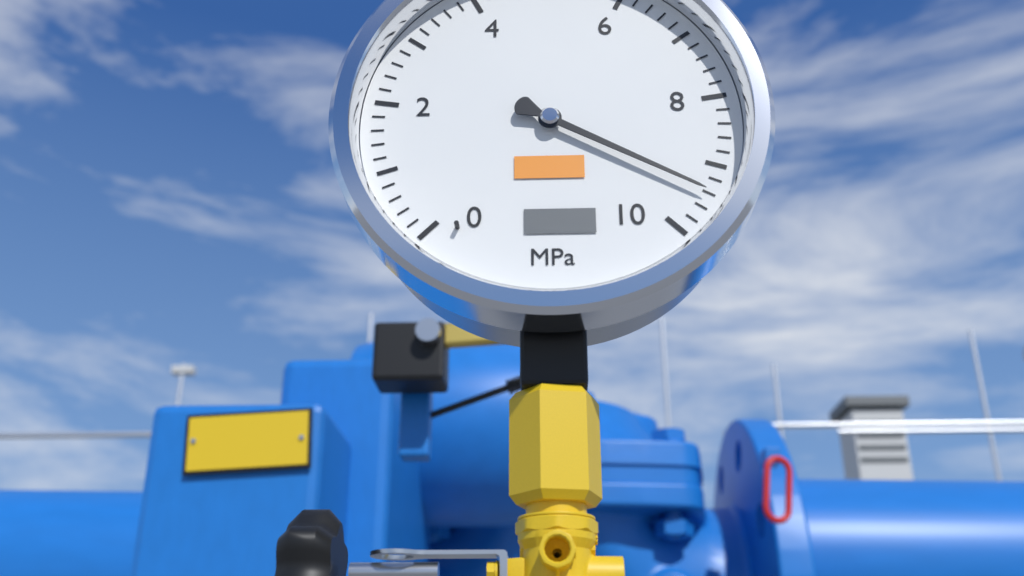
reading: 9.4 MPa
